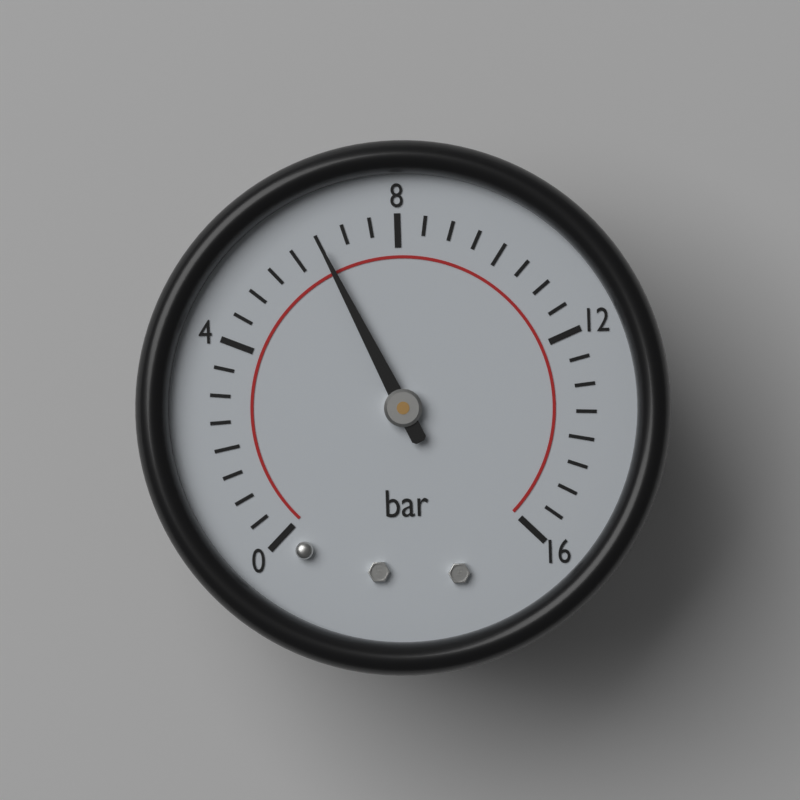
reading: 6.5 bar
